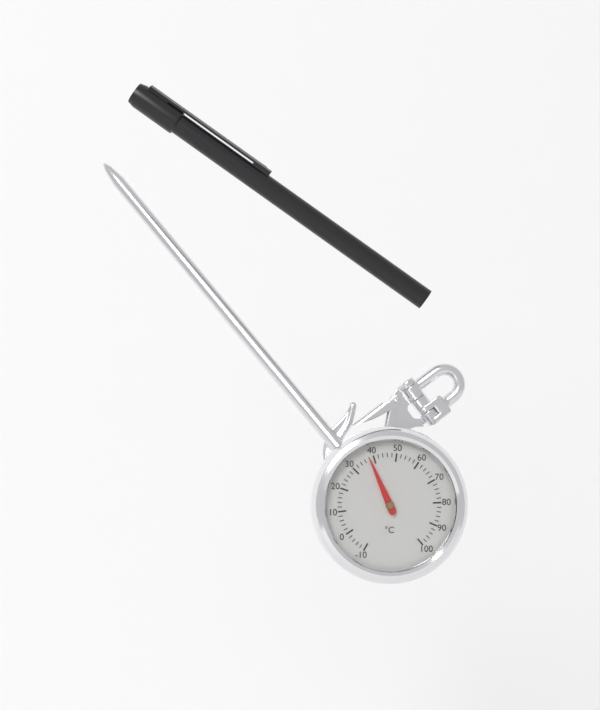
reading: 38 °C
